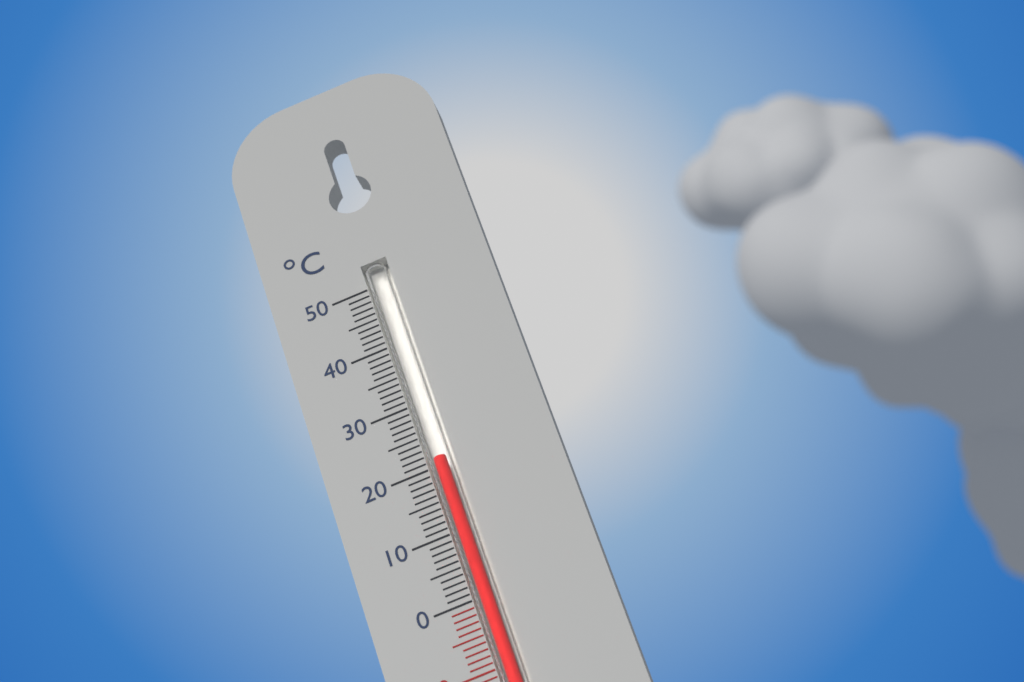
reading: 21 °C
